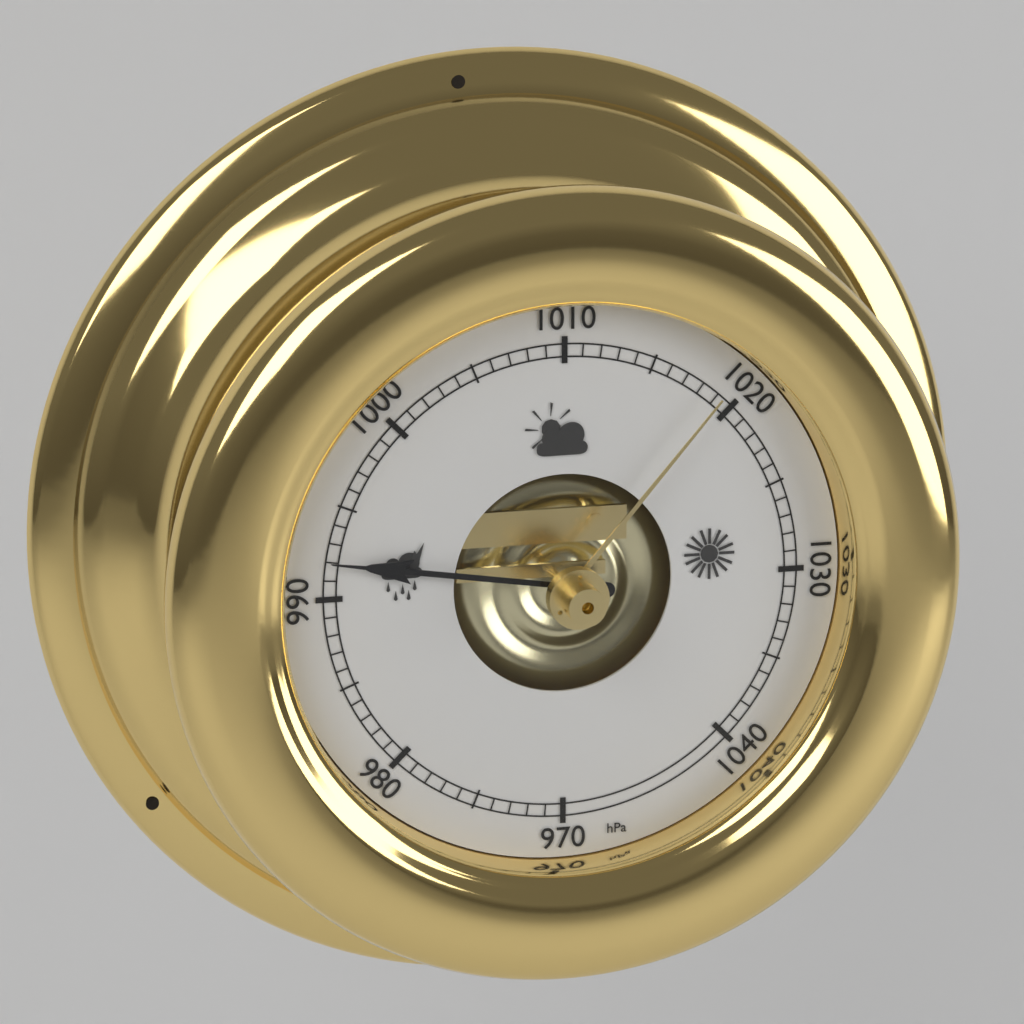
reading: 992 hPa
